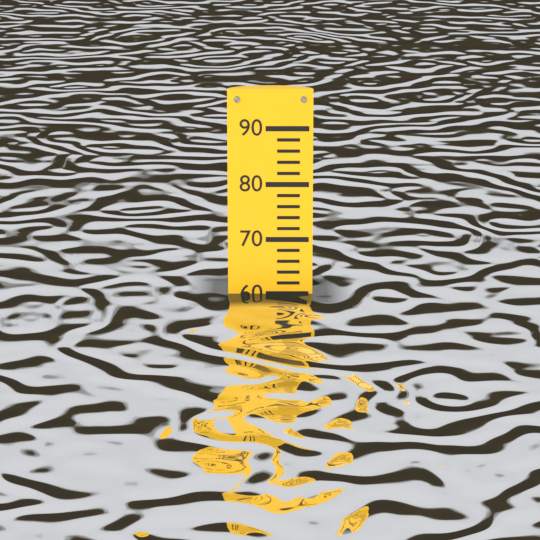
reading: 60 (no unit)
